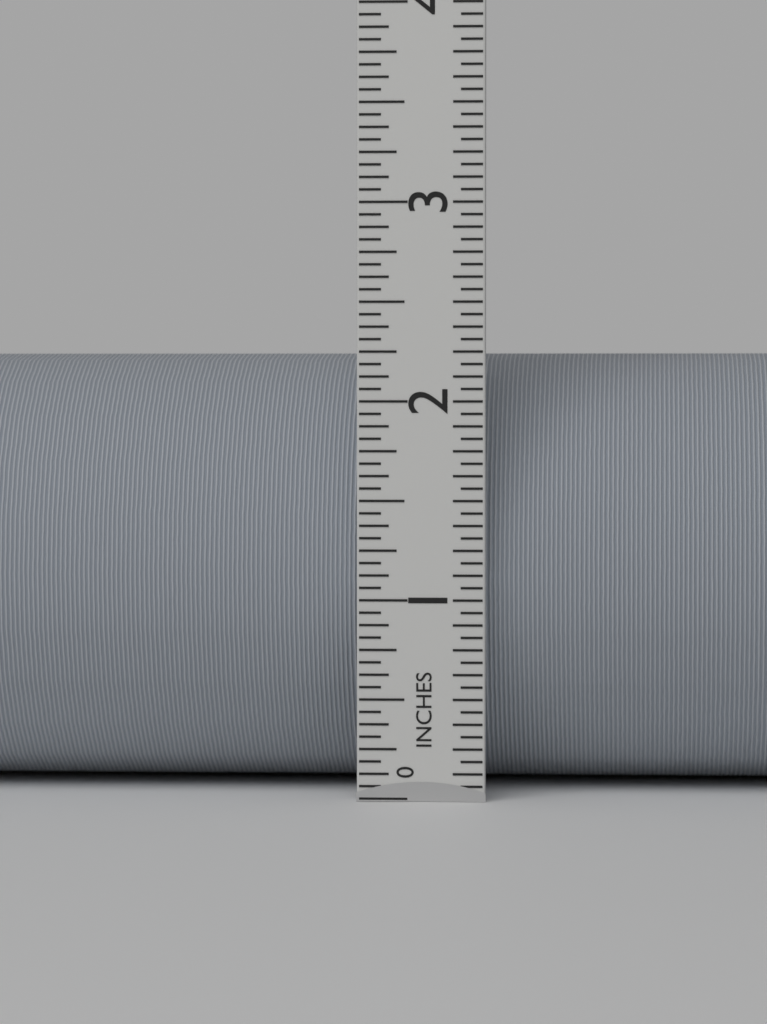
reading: 2.2500 in
